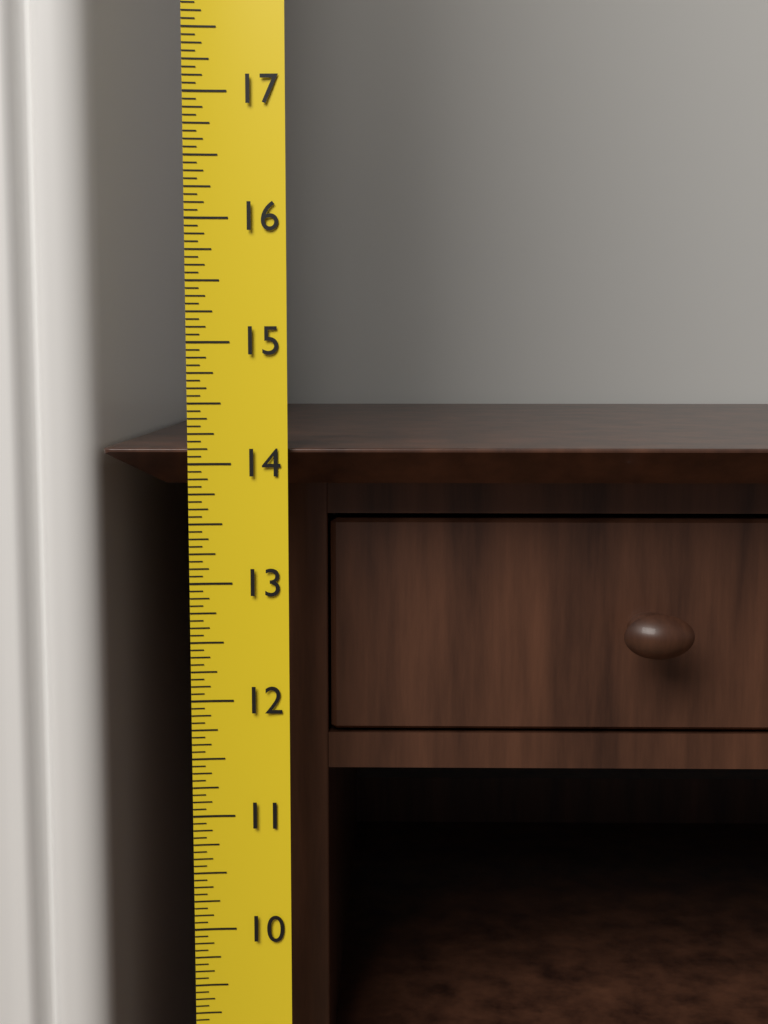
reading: 14.1250 (no unit)
